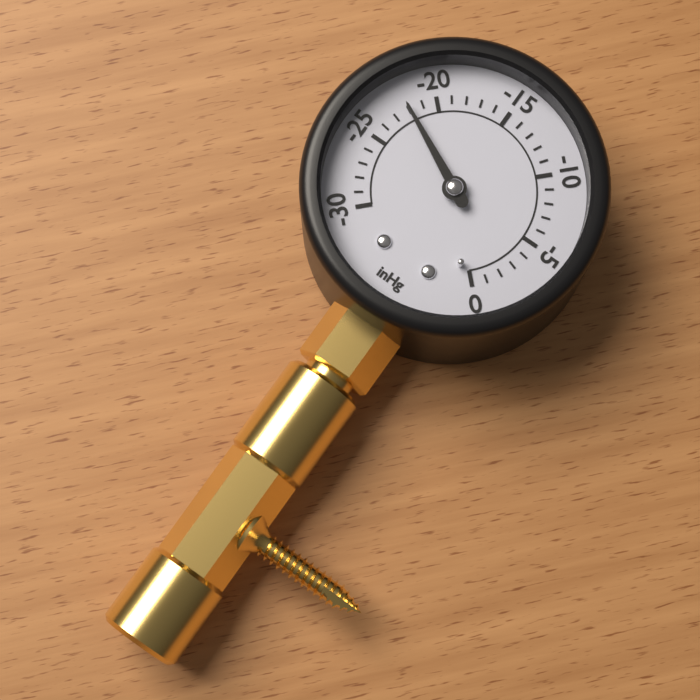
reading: -22 inHg
